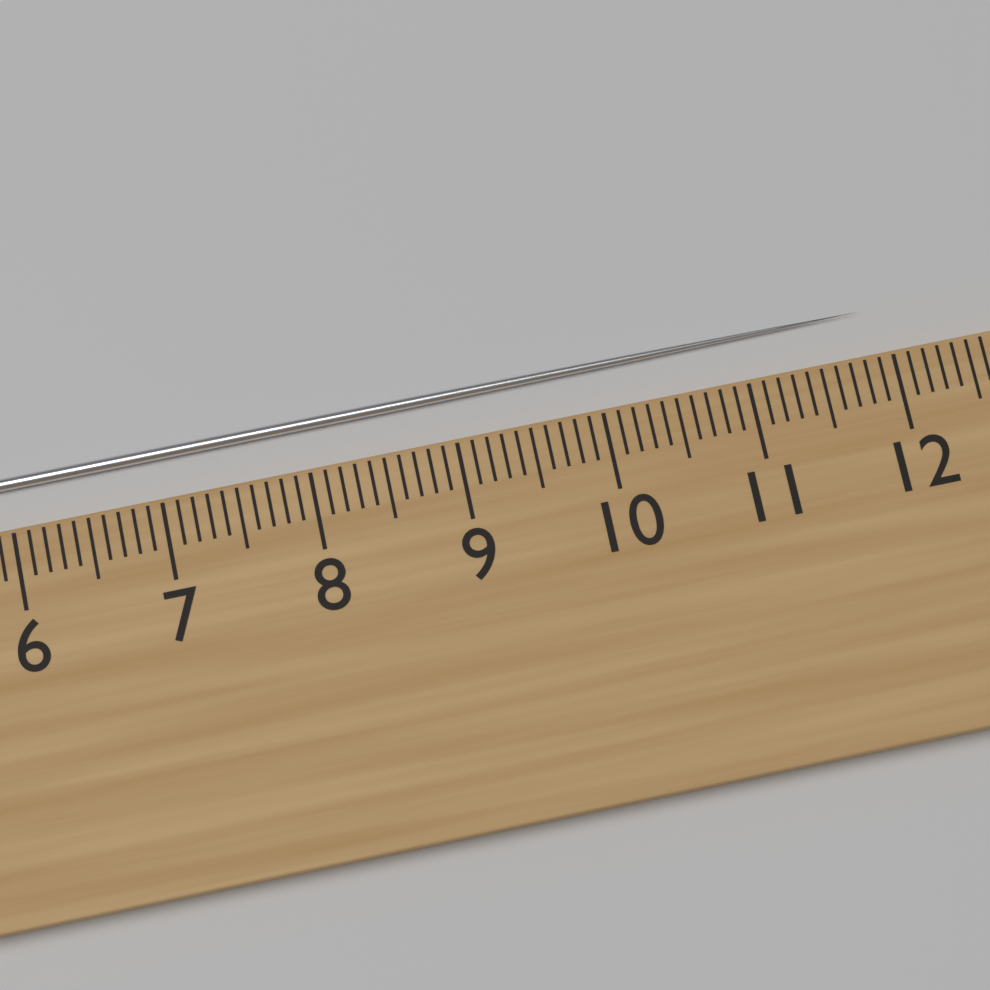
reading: 11.9 cm
